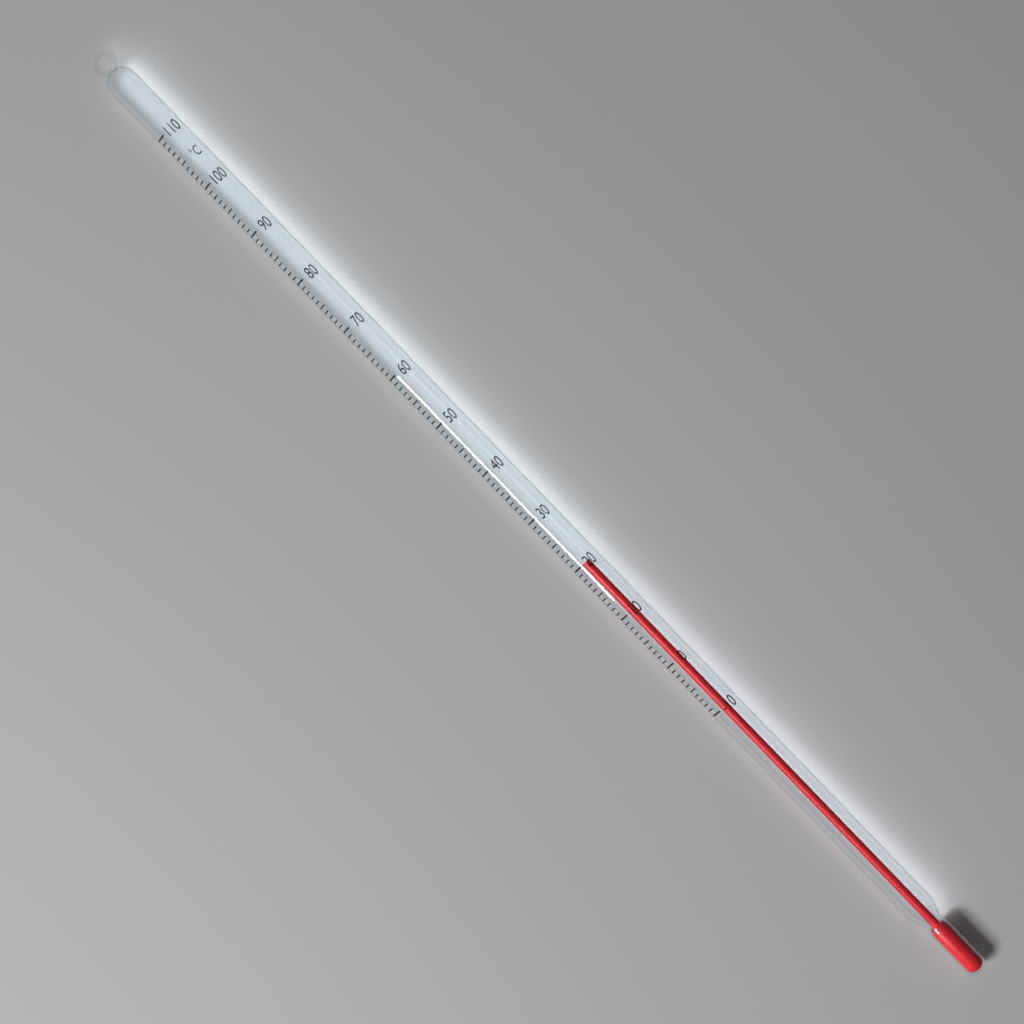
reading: 20 °C
